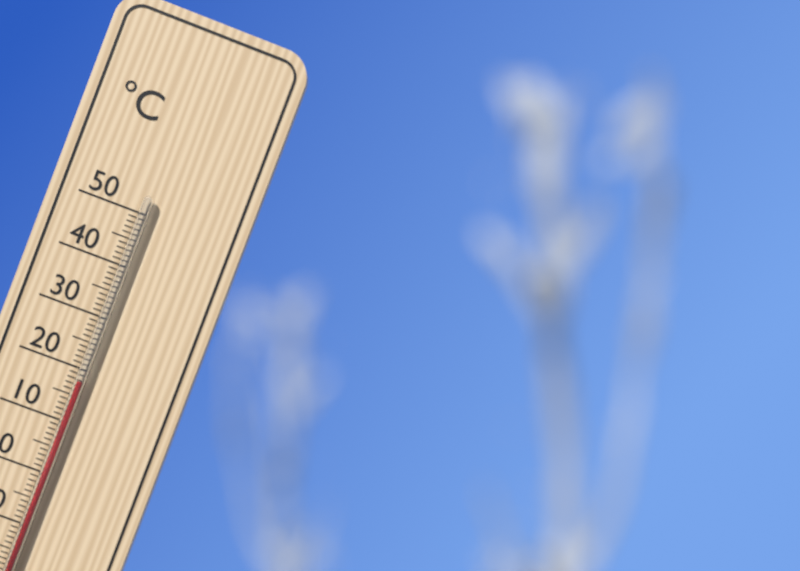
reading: 18 °C
